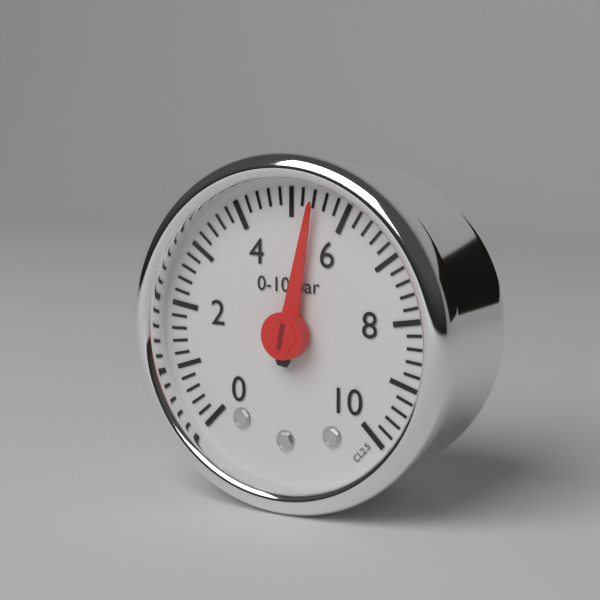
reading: 5.4 bar
